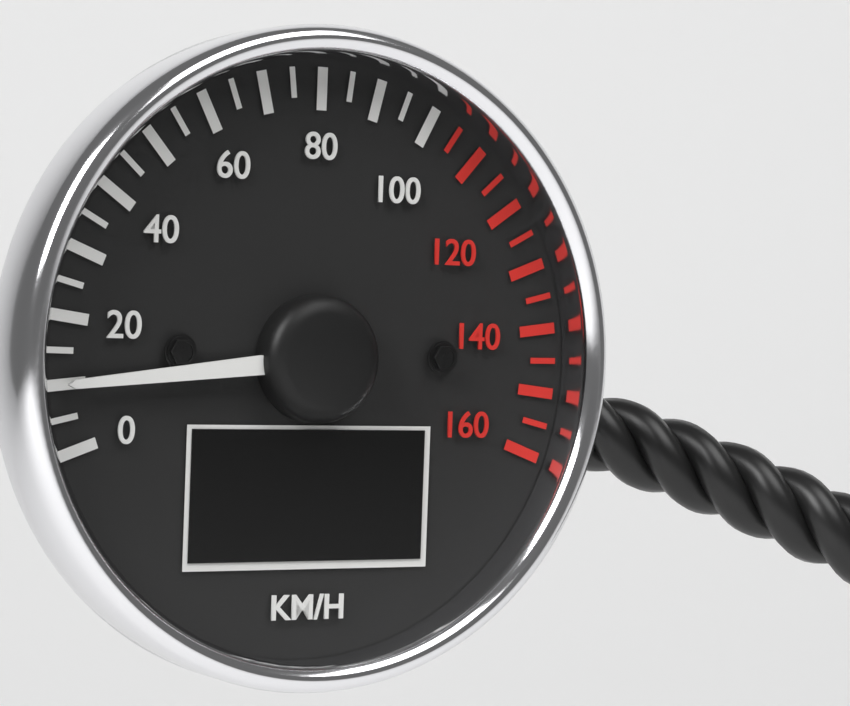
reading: 10 km/h
